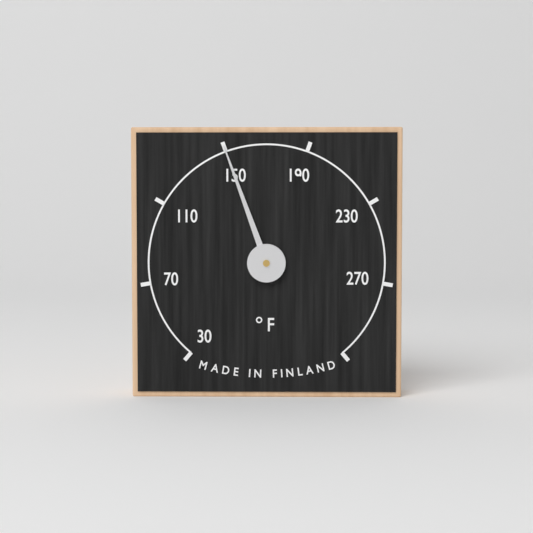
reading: 150 °F
